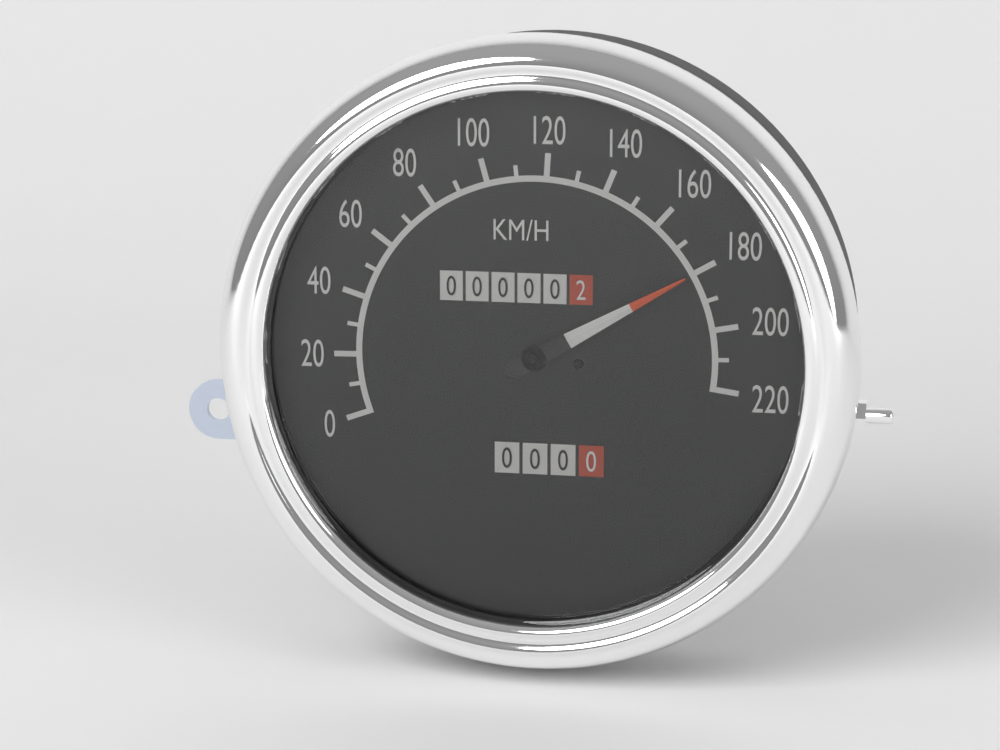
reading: 180 km/h
